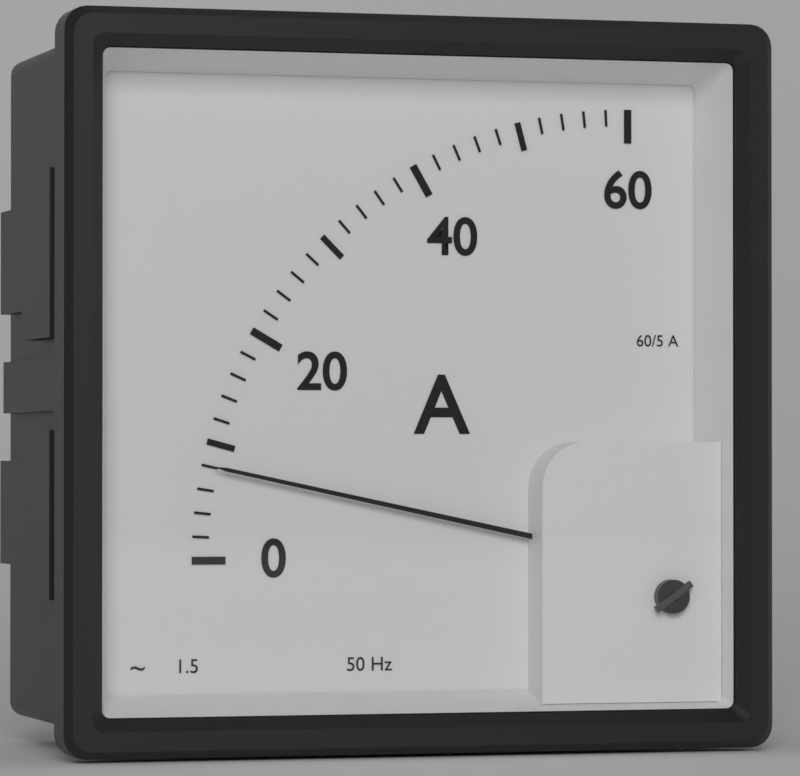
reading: 8 A
